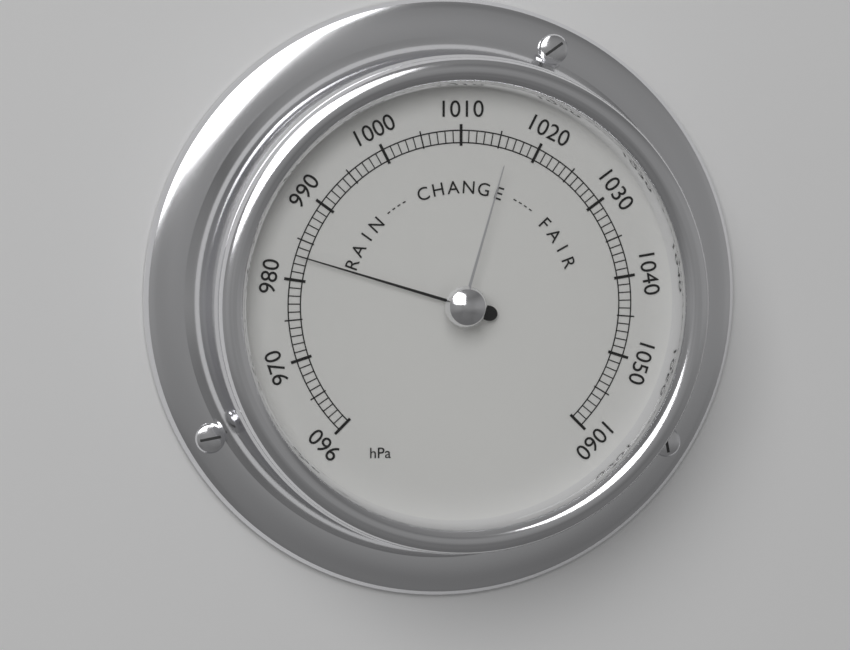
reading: 983 hPa
